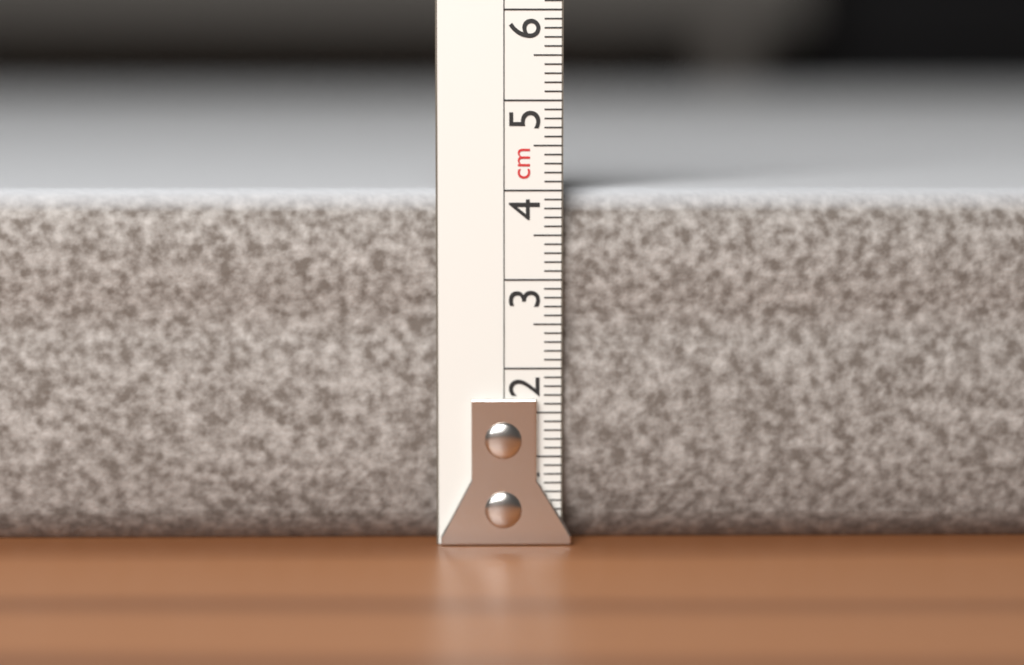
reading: 4.0 cm
